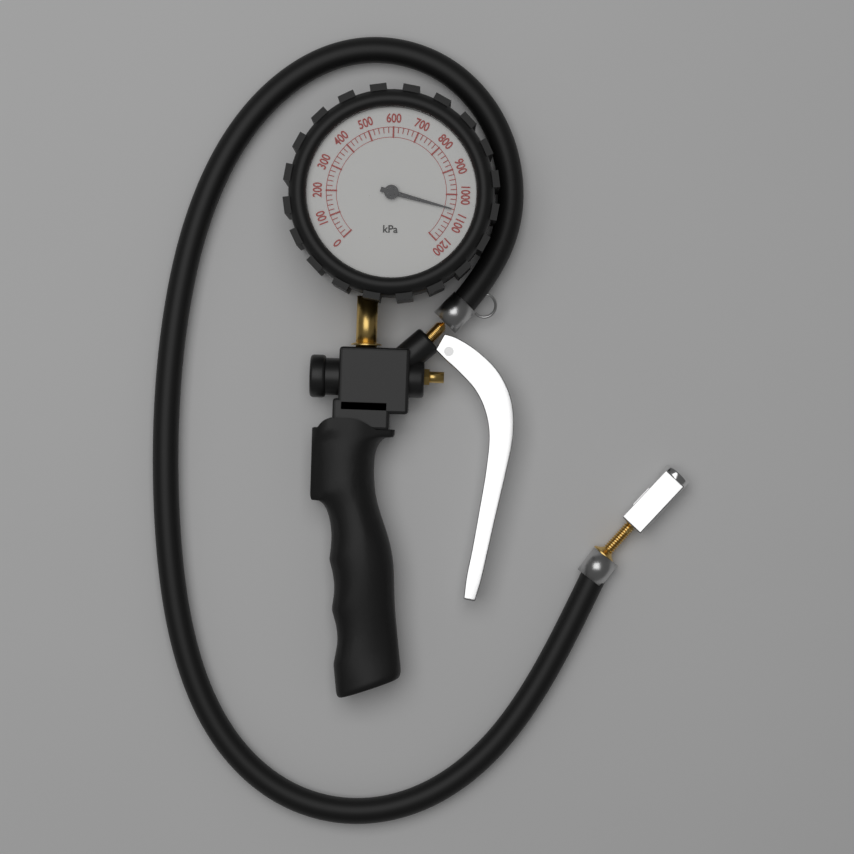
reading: 1060 kPa
